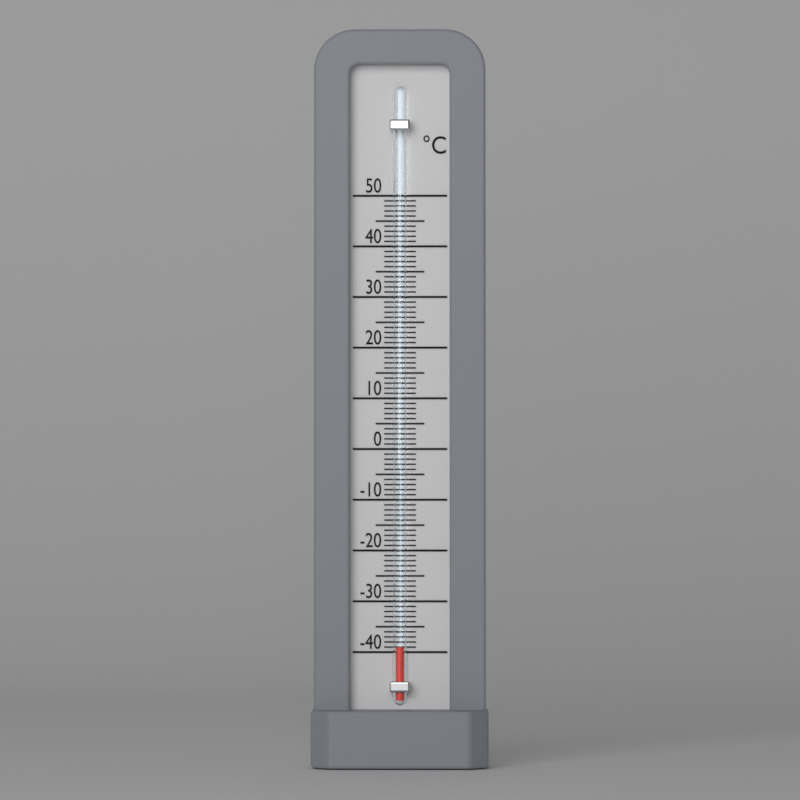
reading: -39 °C
